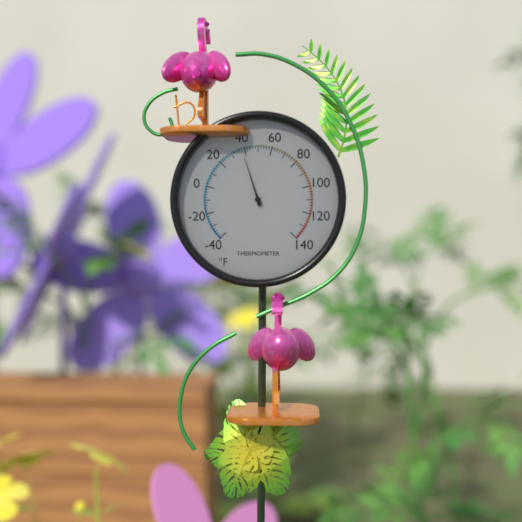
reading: 38 °F
